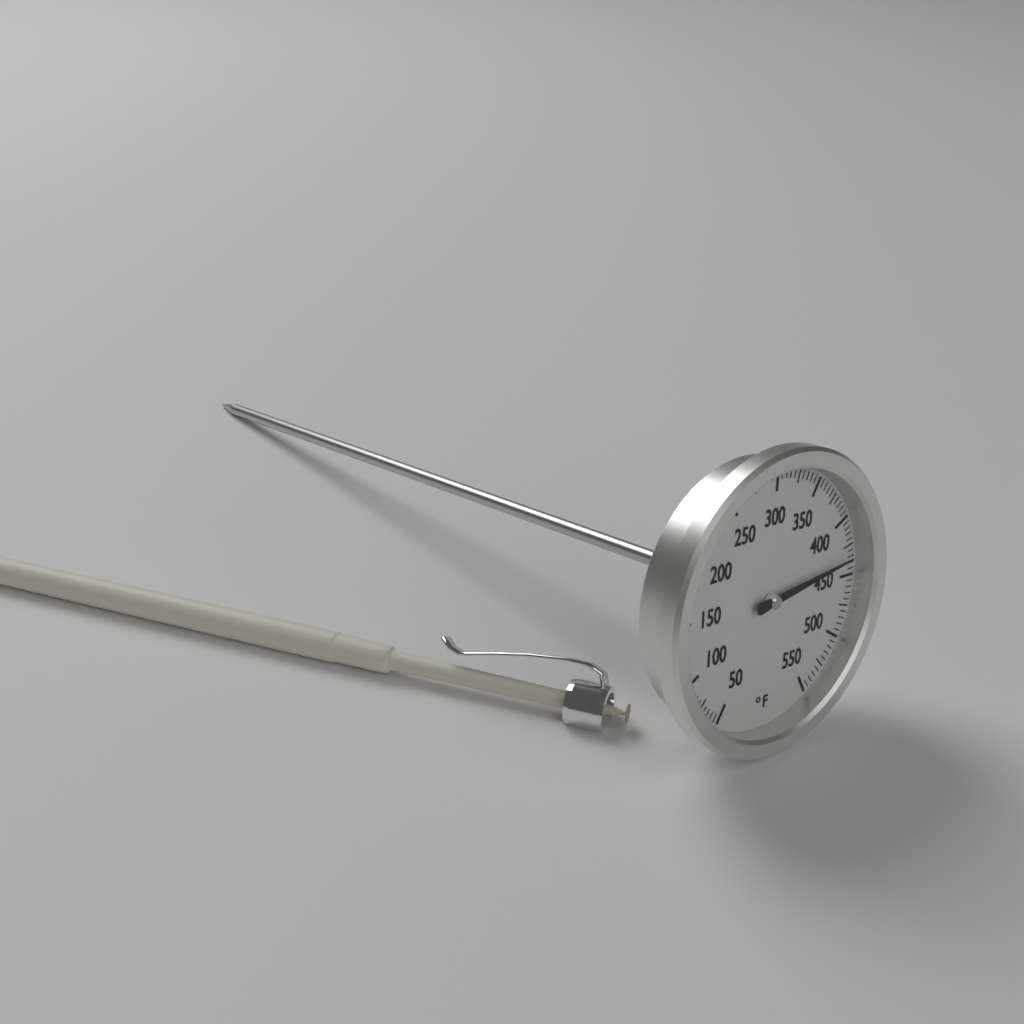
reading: 435 °F
